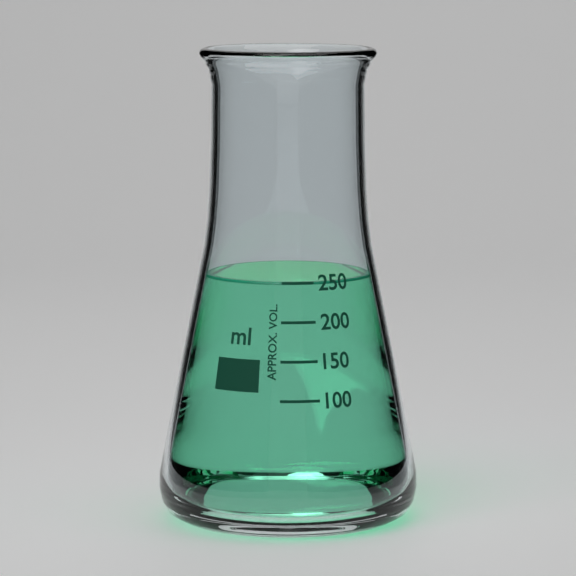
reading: 250 ml
